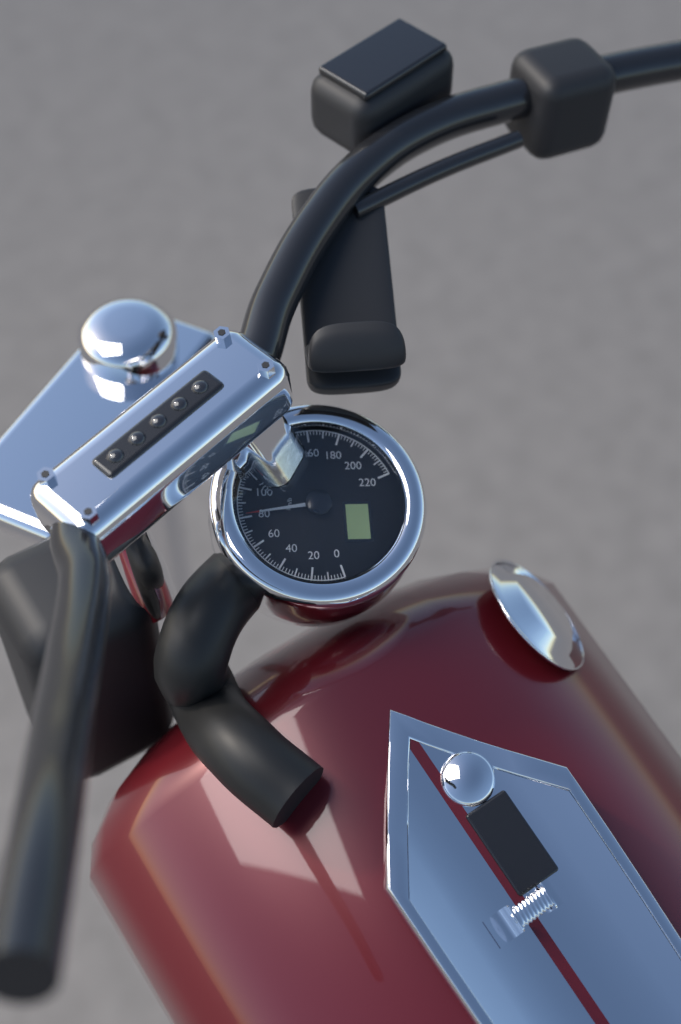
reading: 82 km/h
